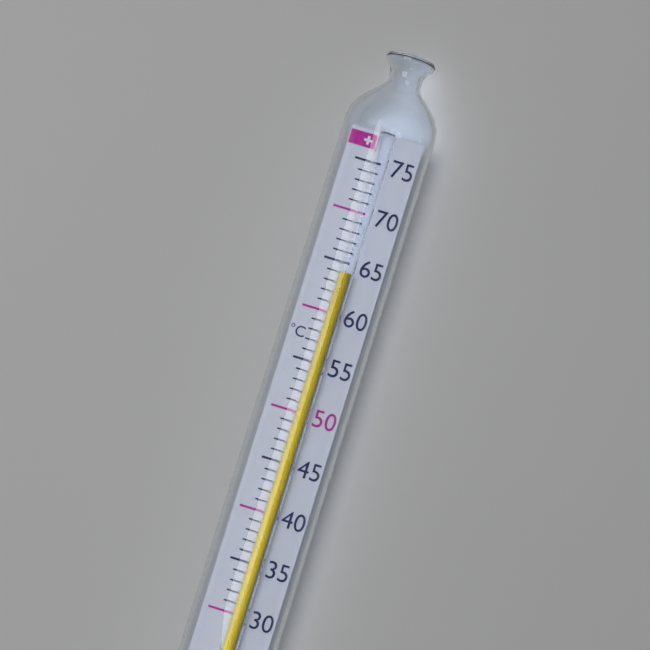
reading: 64 °C
